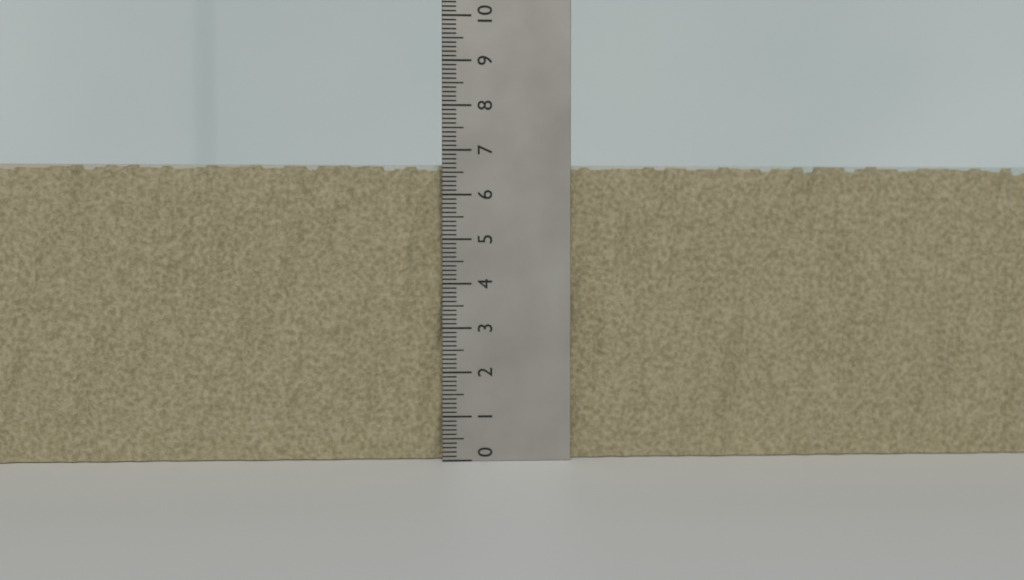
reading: 6.7 (no unit)
